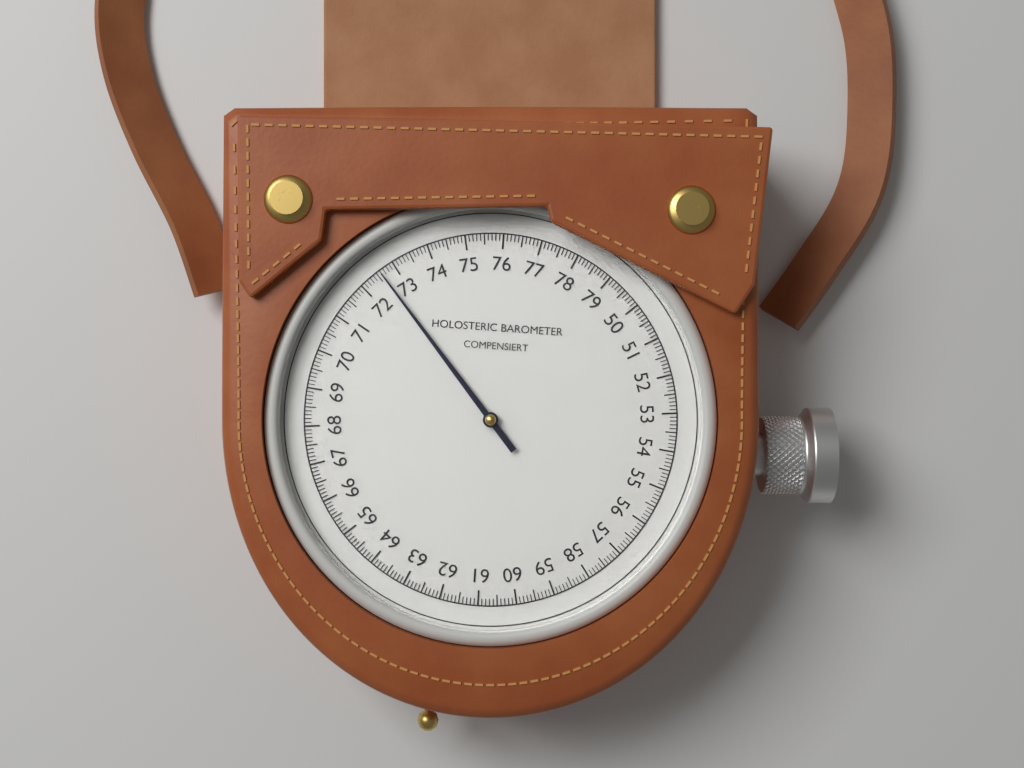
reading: 72.6 (no unit)
